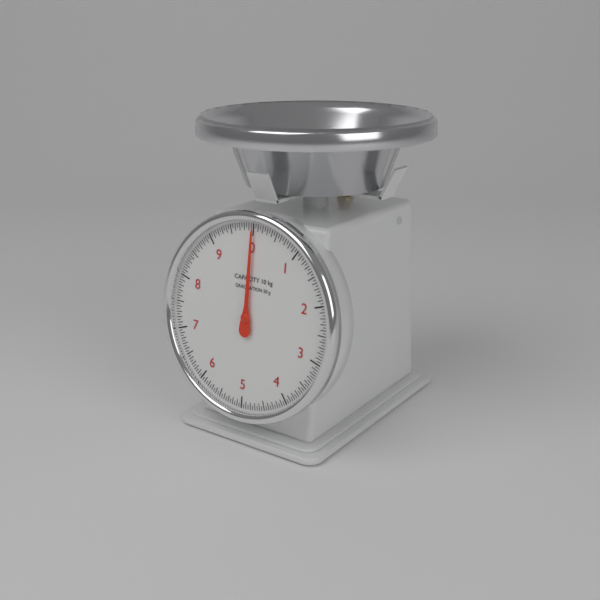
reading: 0.00 kg
